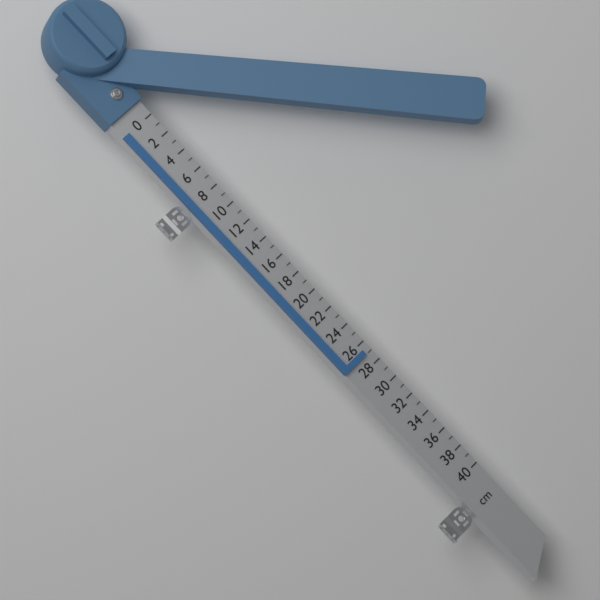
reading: 27 cm
